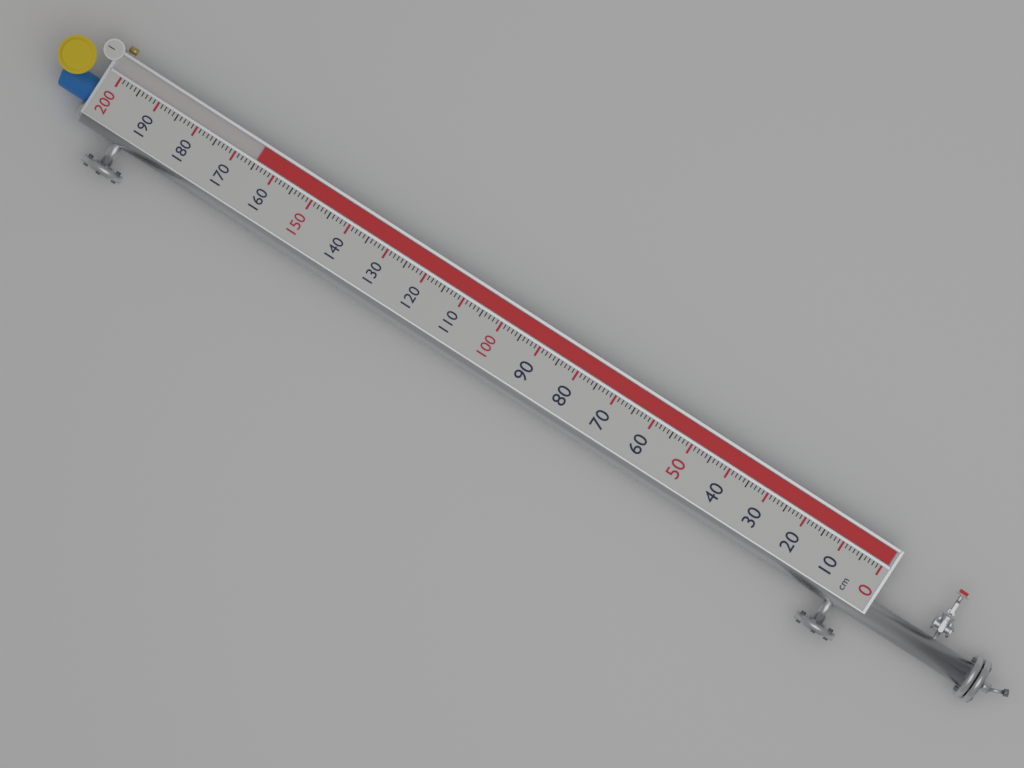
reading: 165 cm
